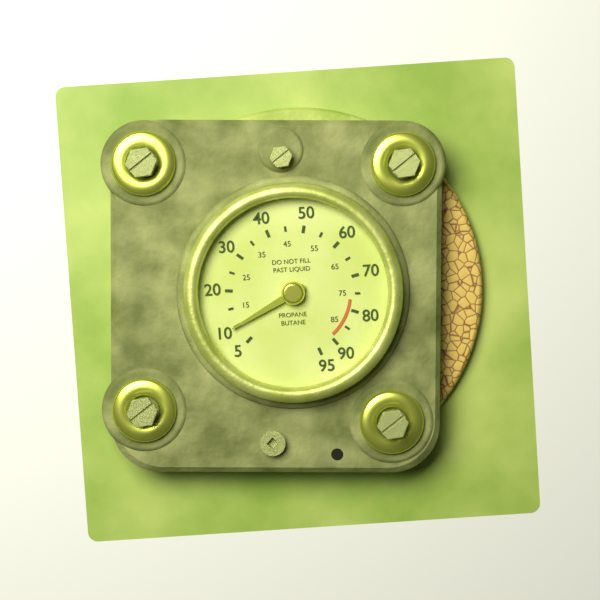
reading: 10 (no unit)
